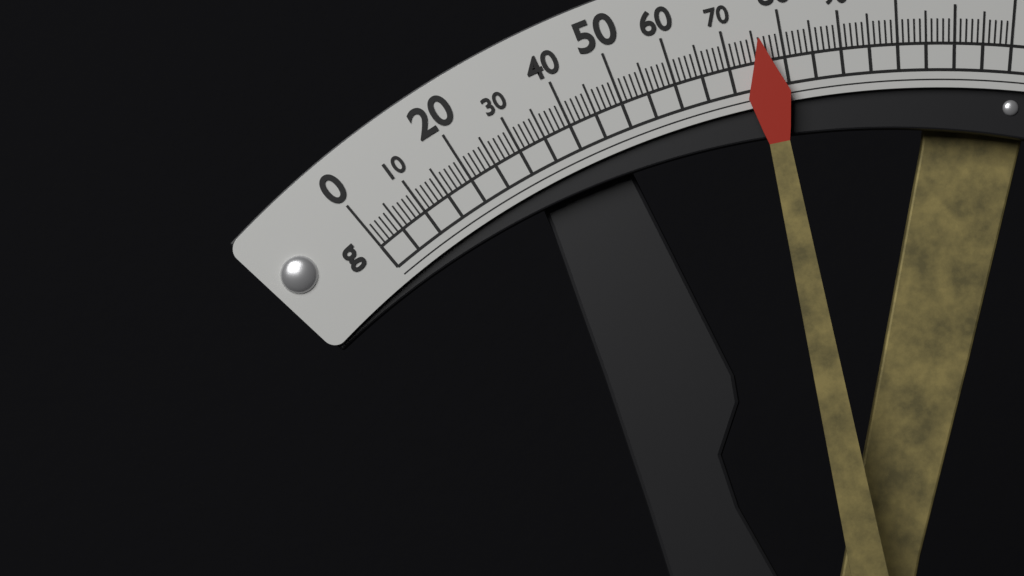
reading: 76 g
